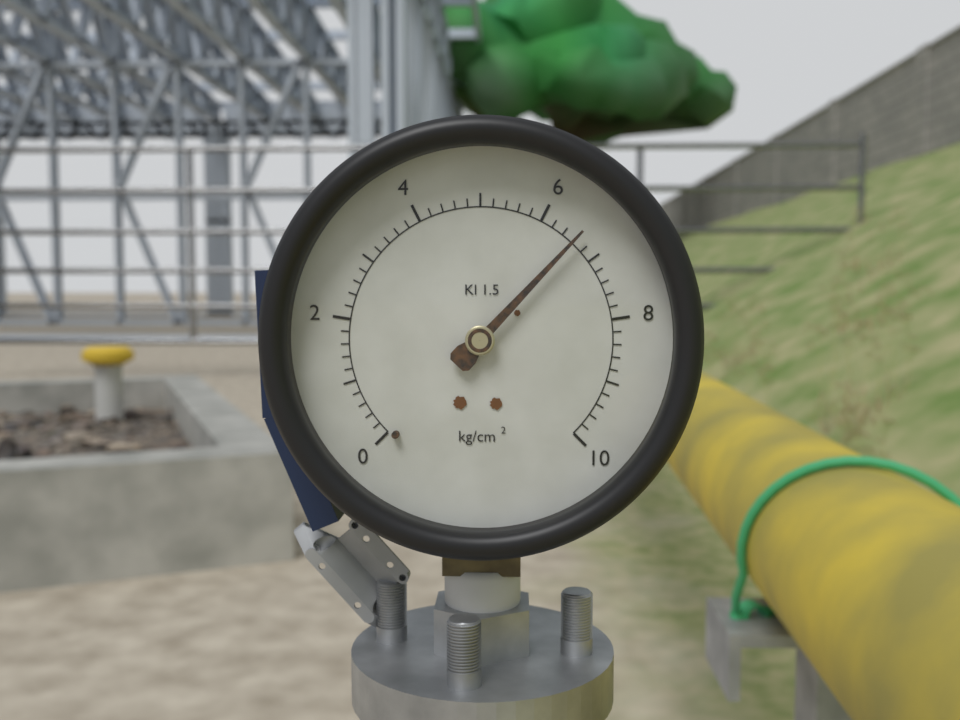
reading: 6.6 kg/cm²
